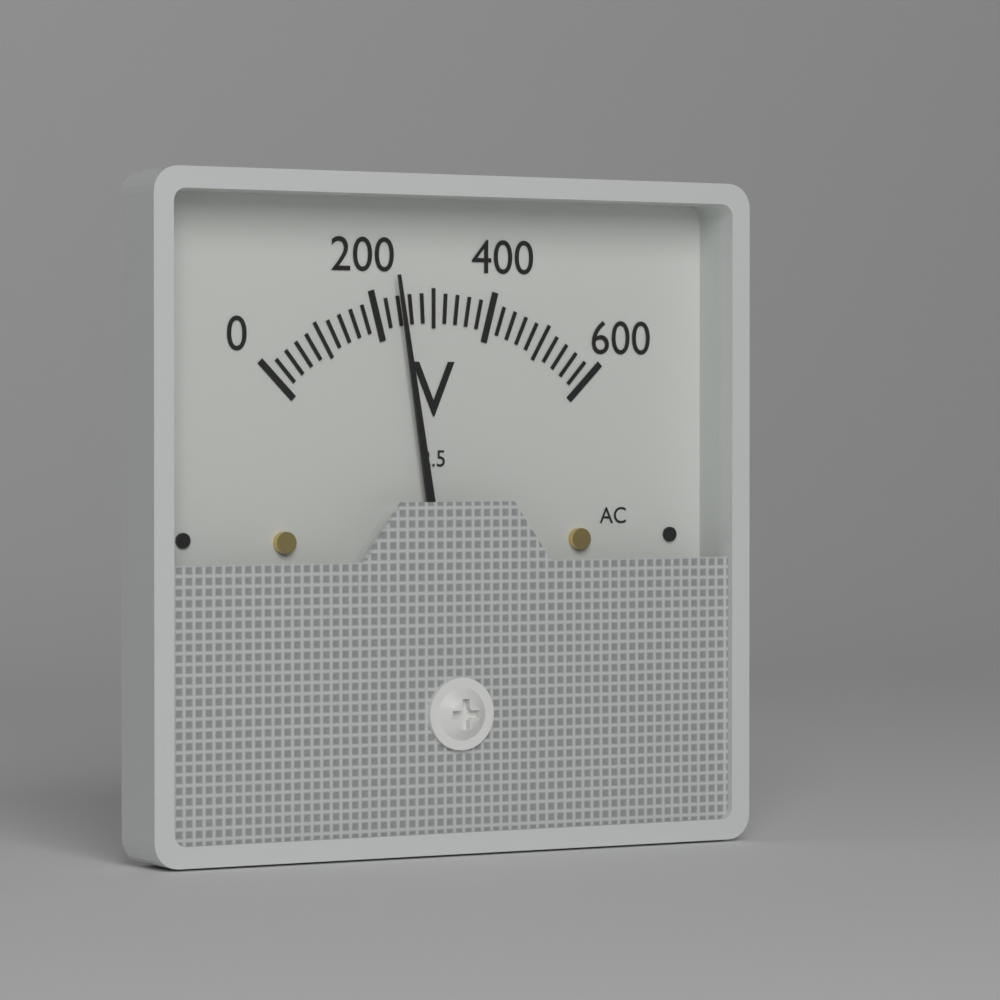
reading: 240 V
